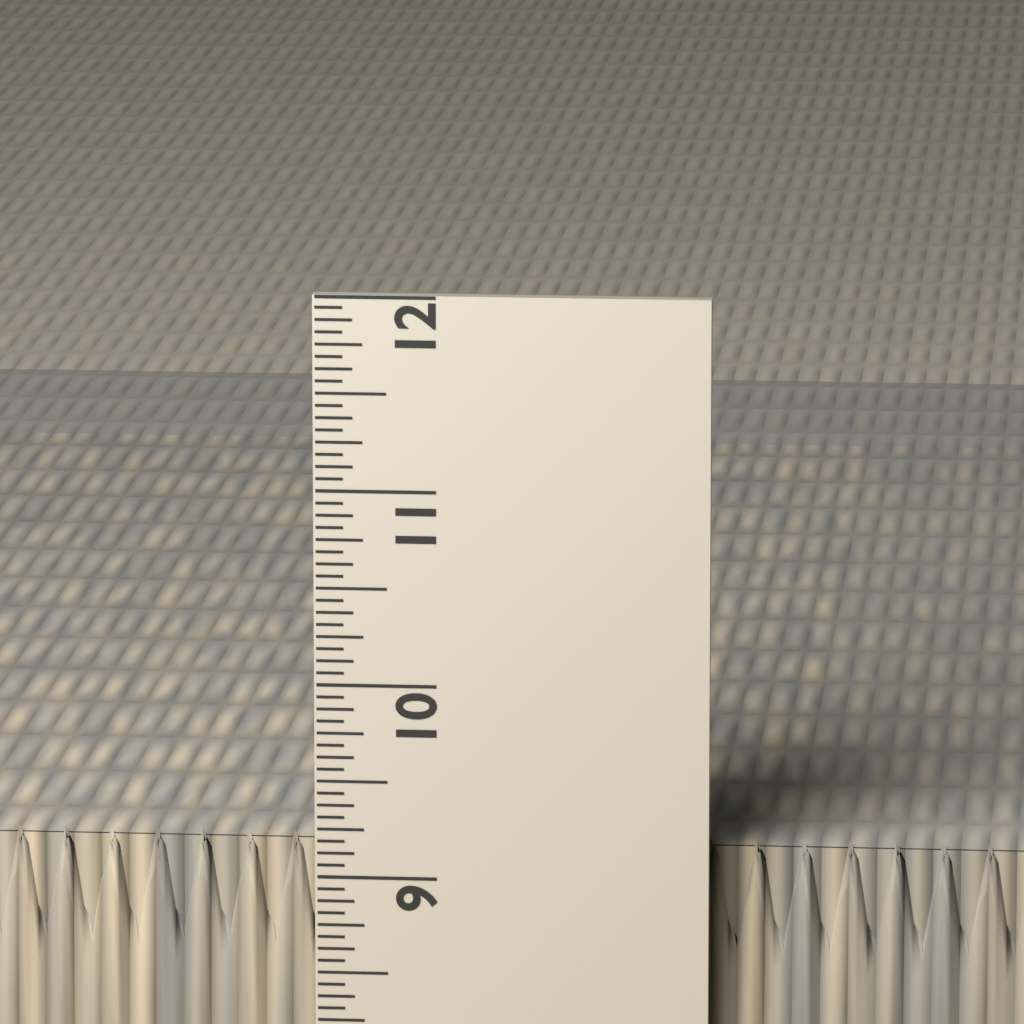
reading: 9.1875 in
